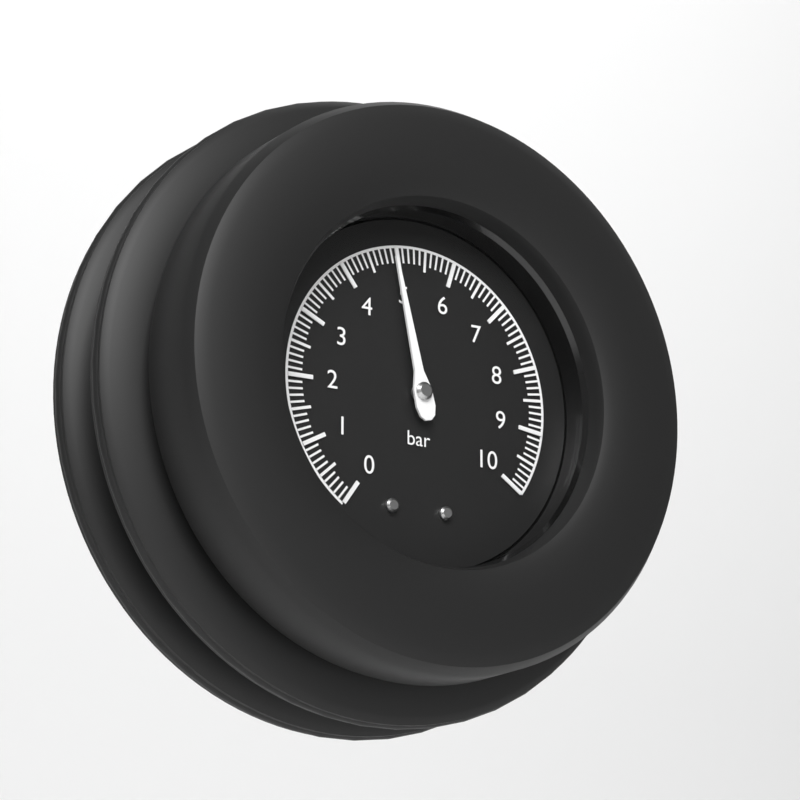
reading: 4.9 bar
